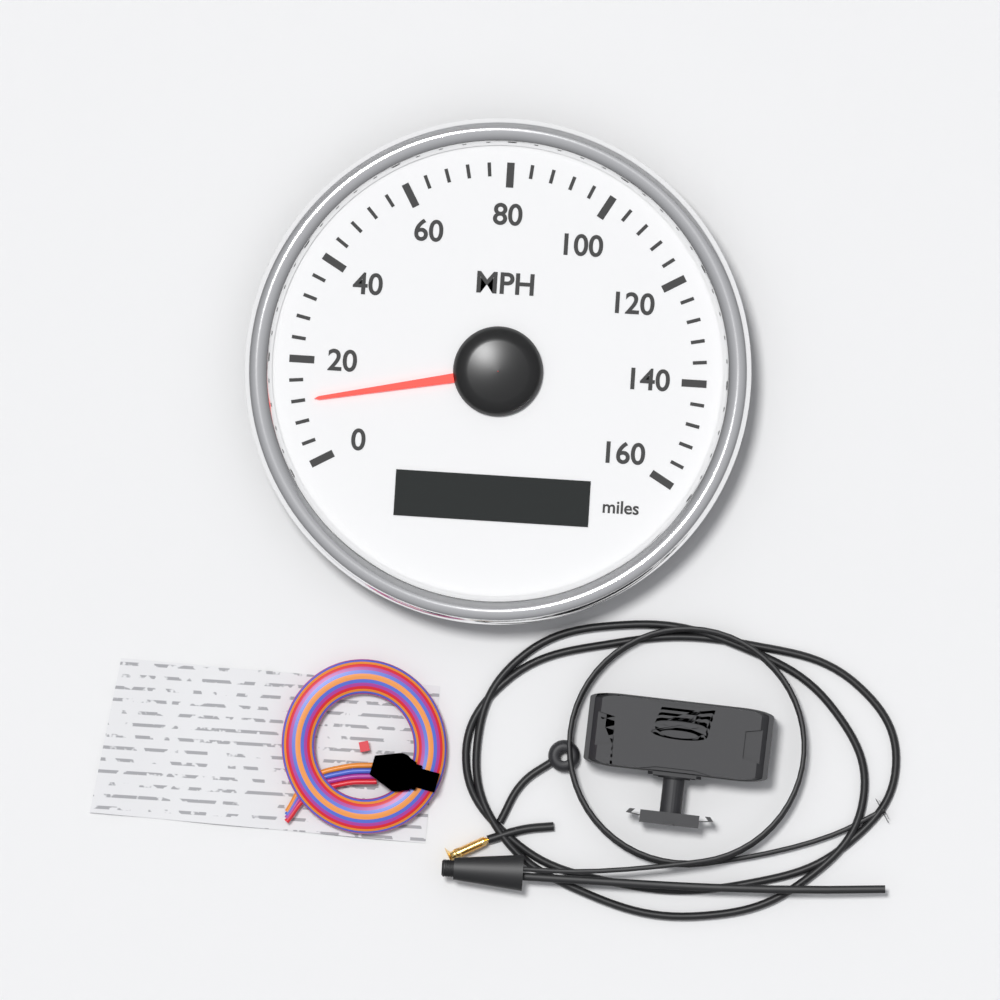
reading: 12 MPH
